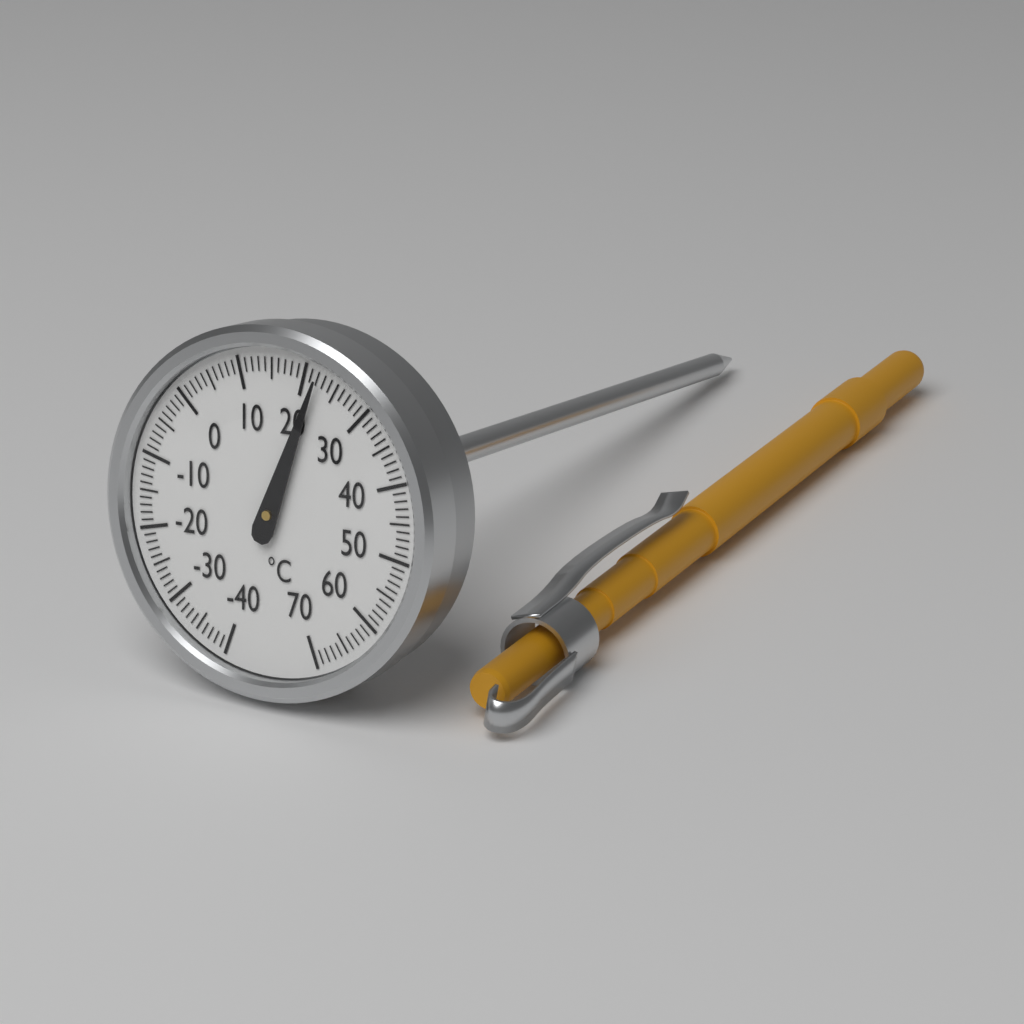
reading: 22 °C
